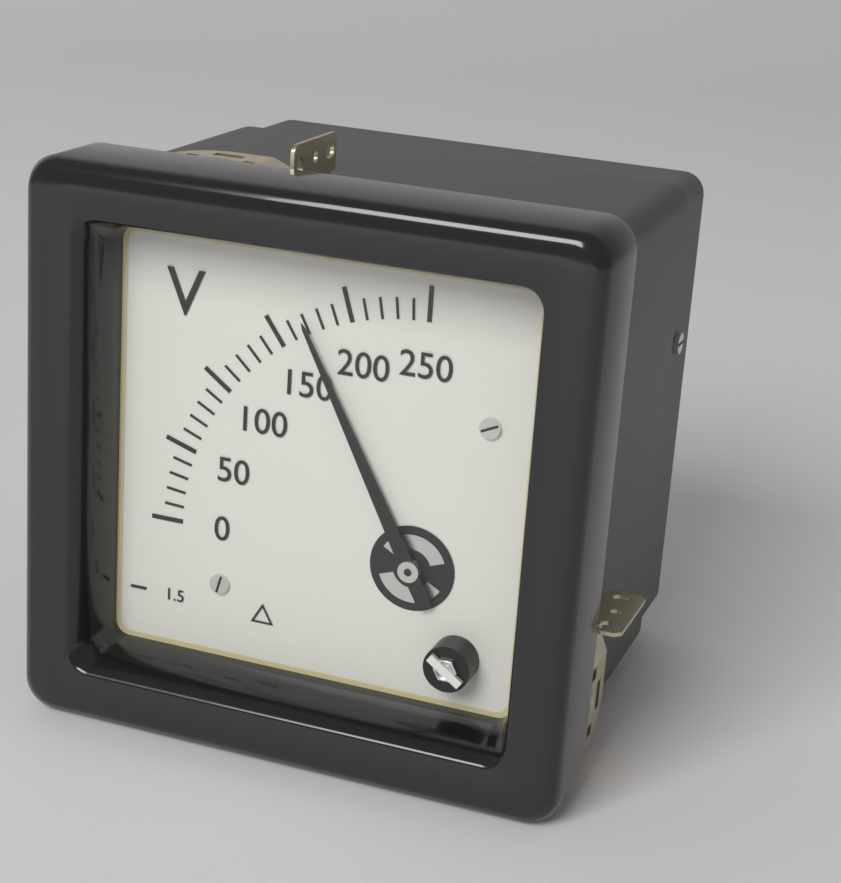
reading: 170 V
